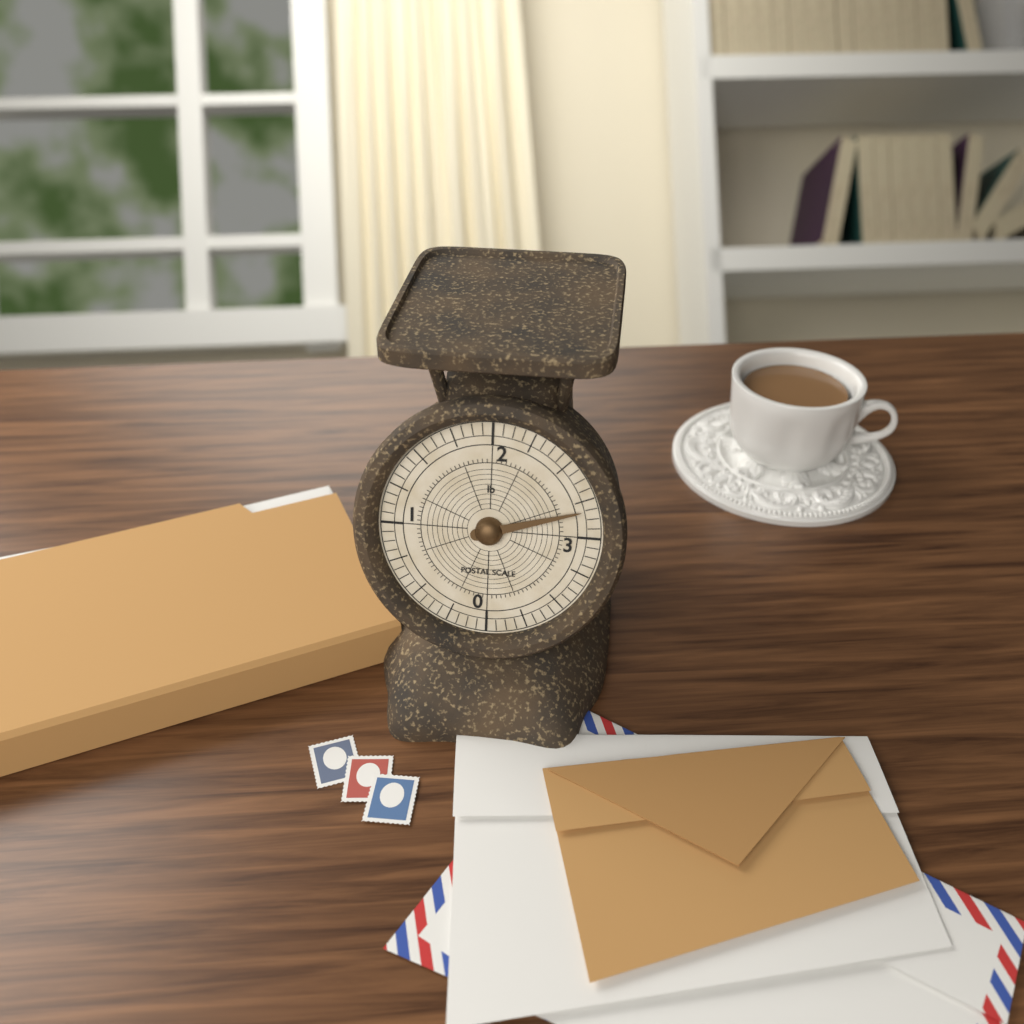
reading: 2.8125 lb
